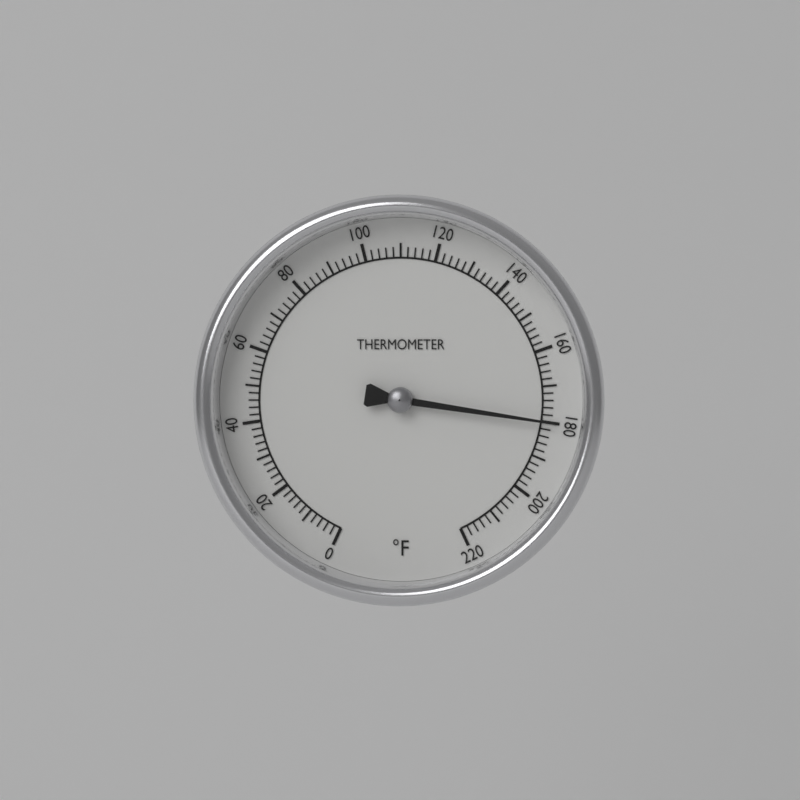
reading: 180 °F
